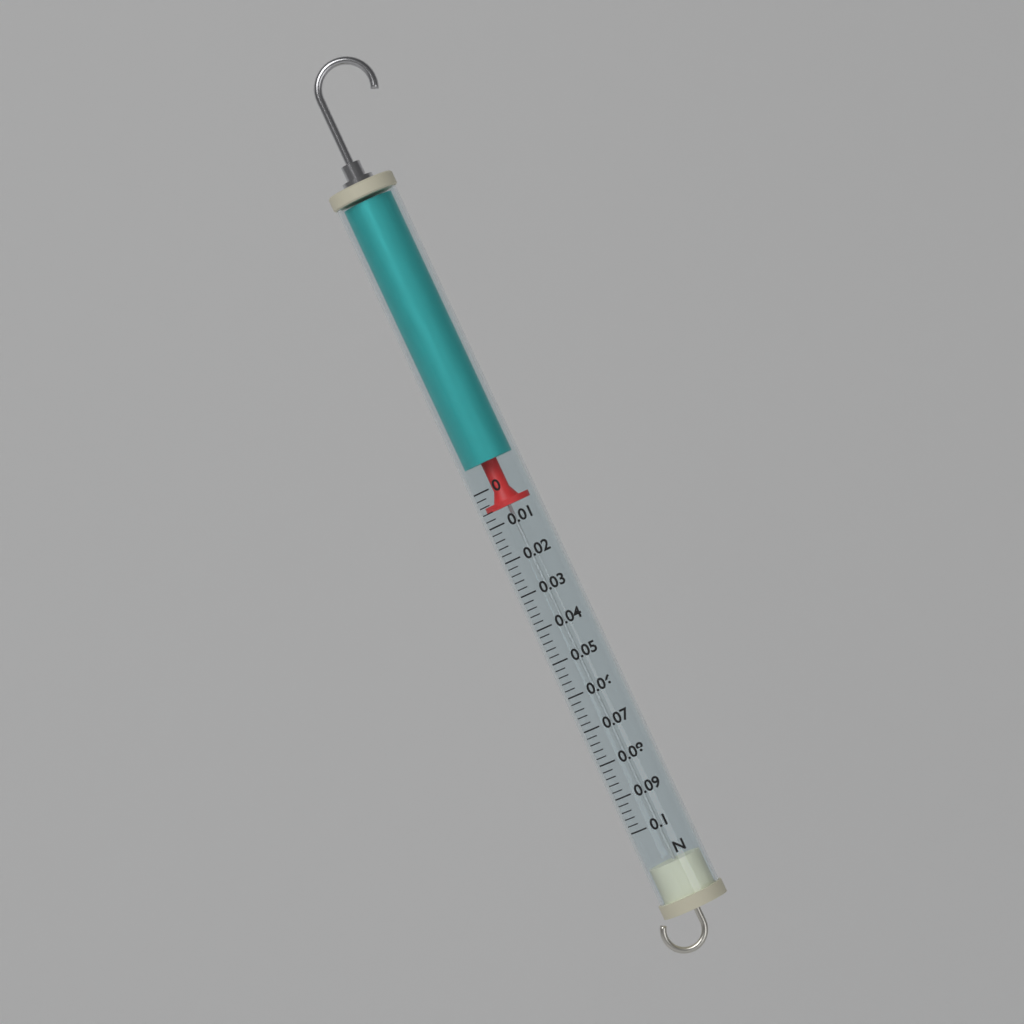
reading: 0.006 N
